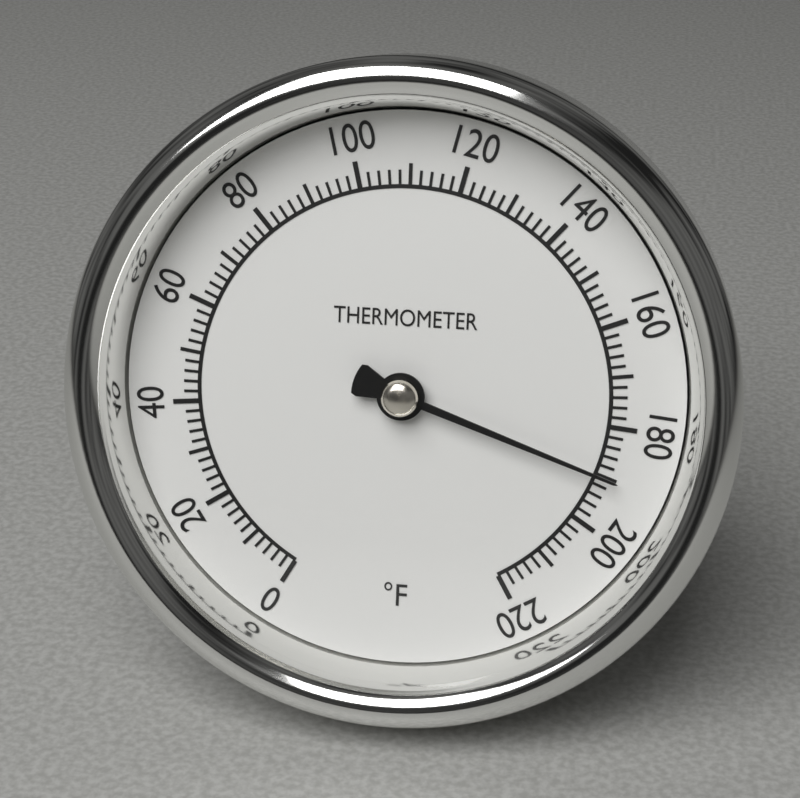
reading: 190 °F
